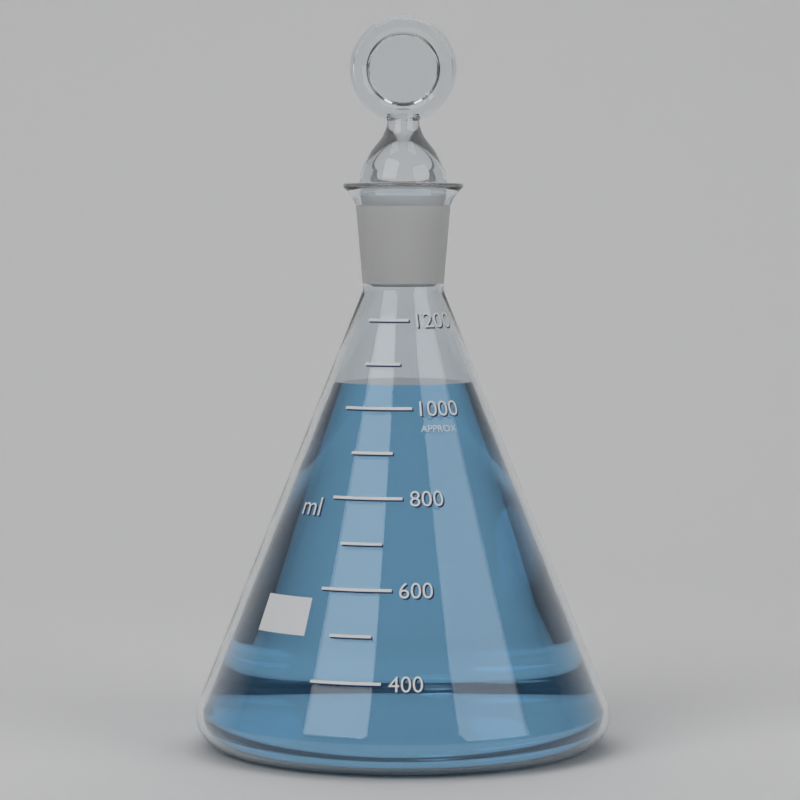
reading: 1050 ml
